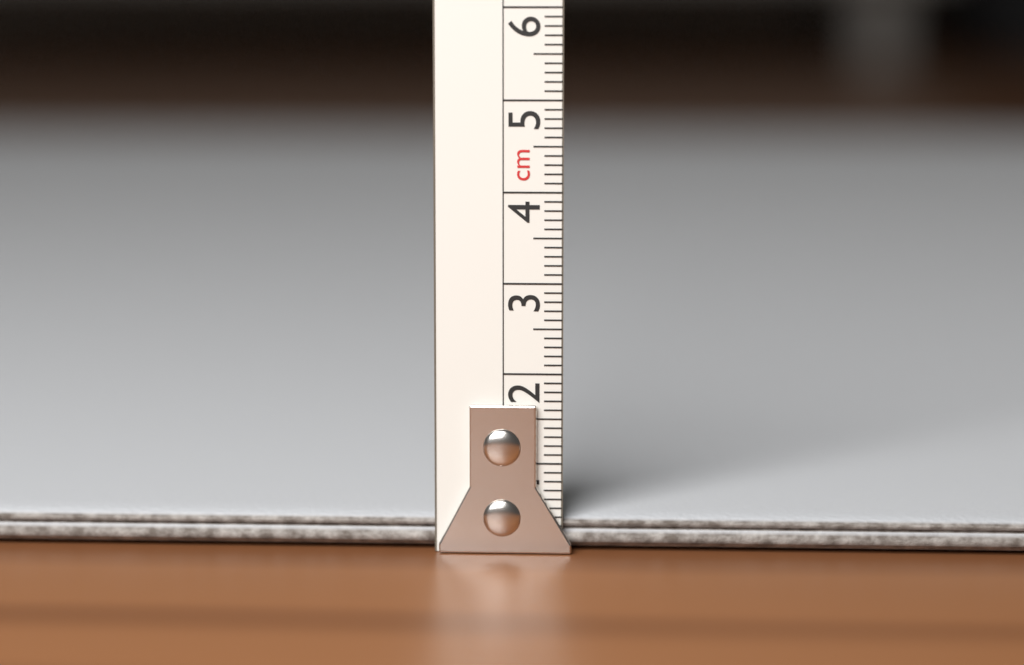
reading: 0.4 cm
